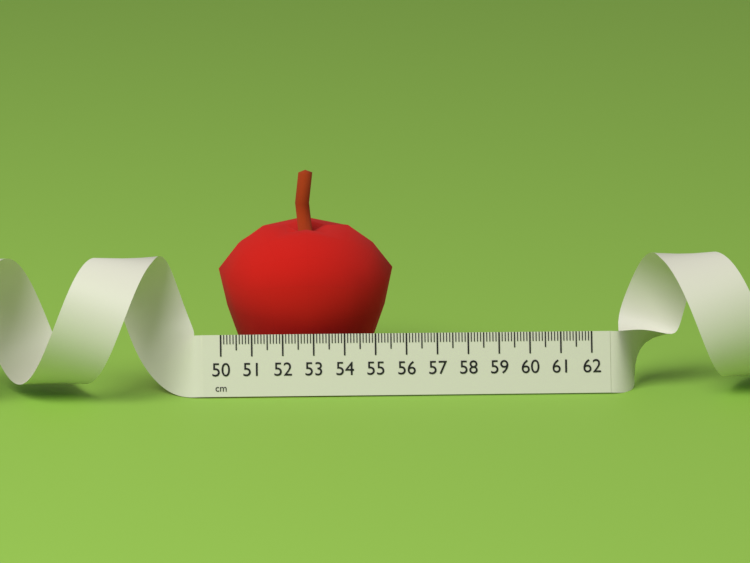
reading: 55.7 cm
